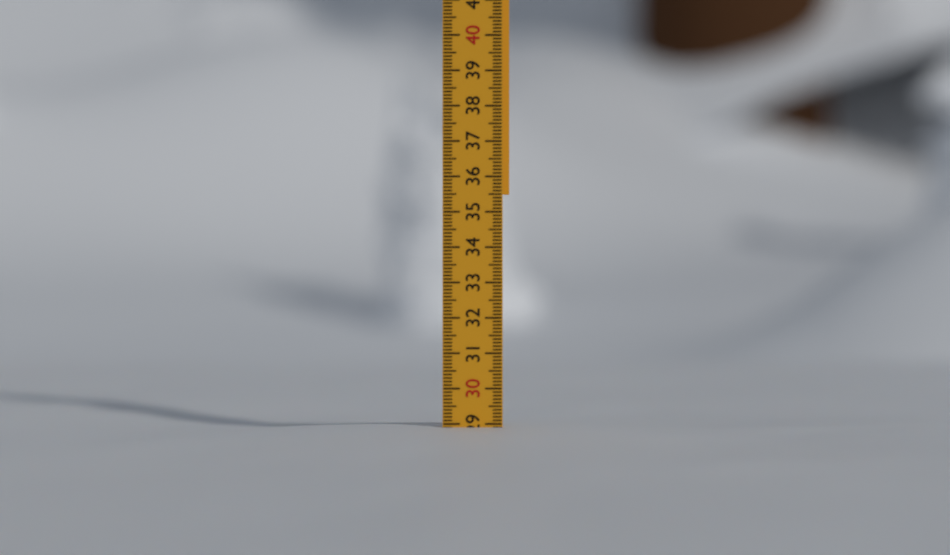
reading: 28.9 (no unit)
